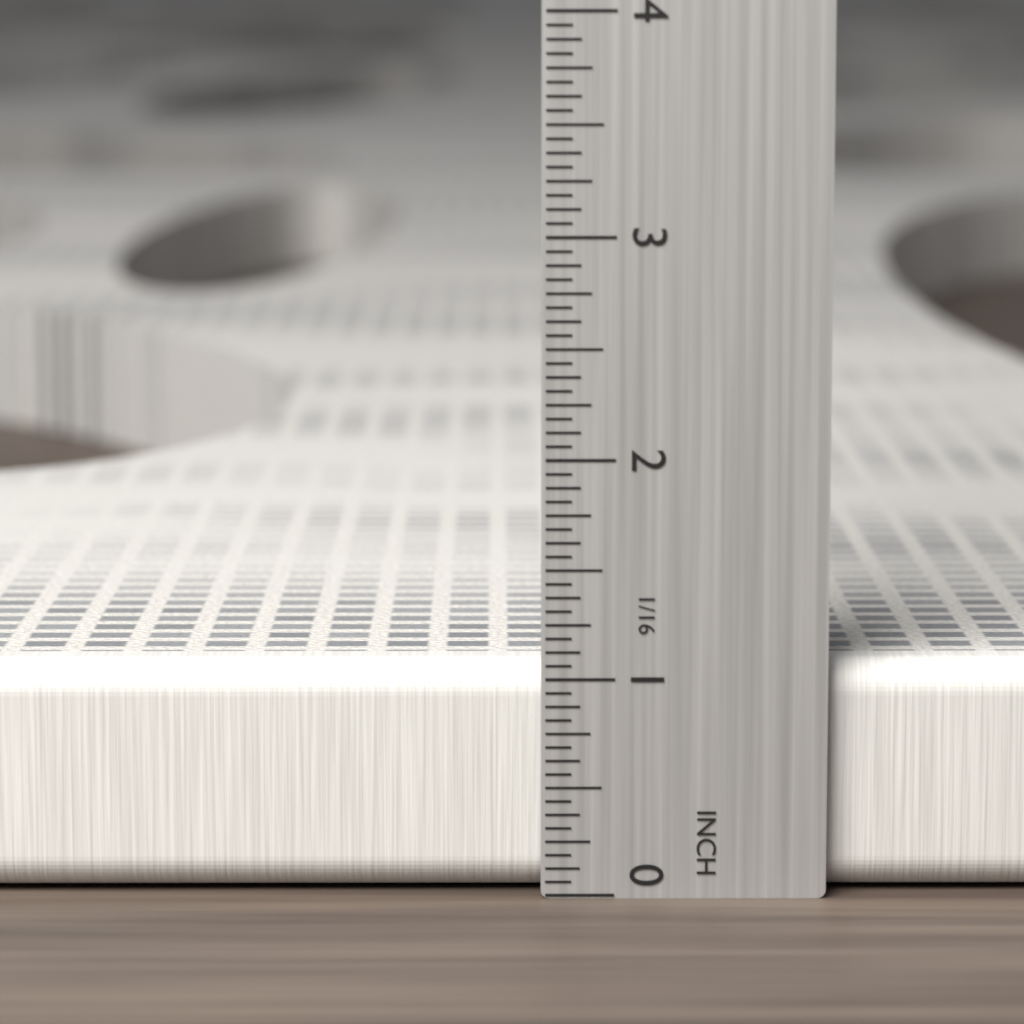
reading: 1.0625 in
